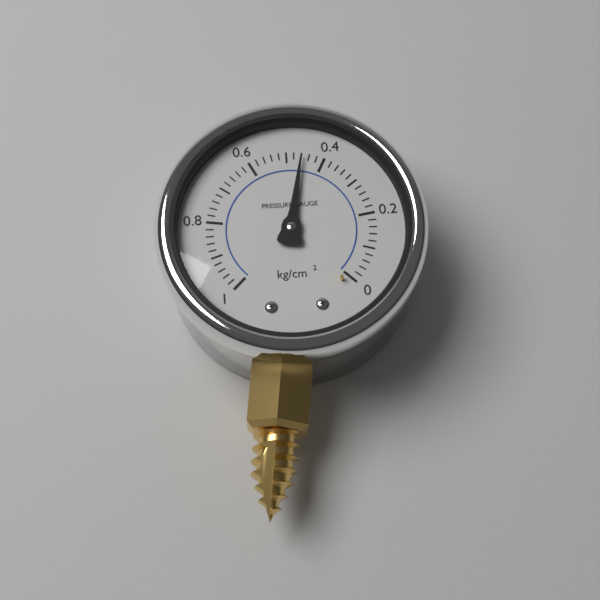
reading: 0.46 kg/cm²
